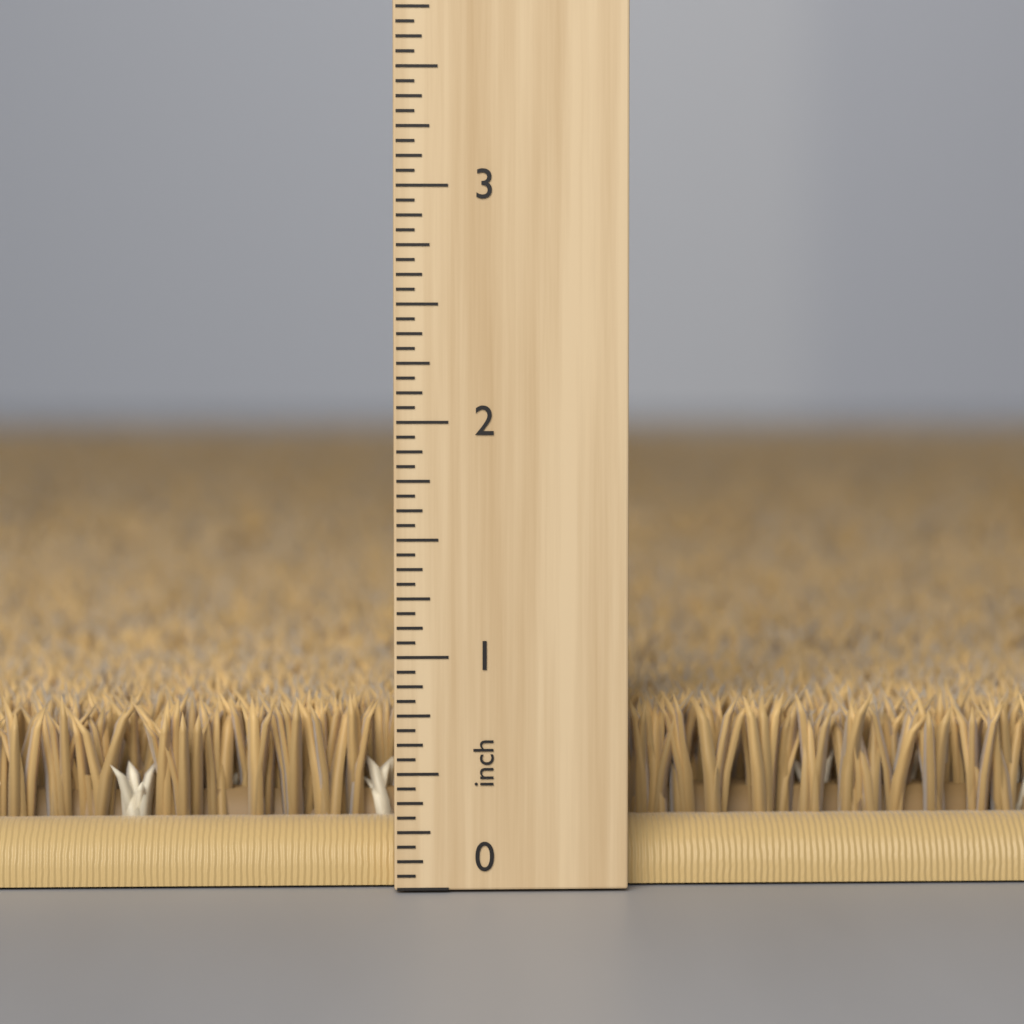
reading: 0.8125 inch
